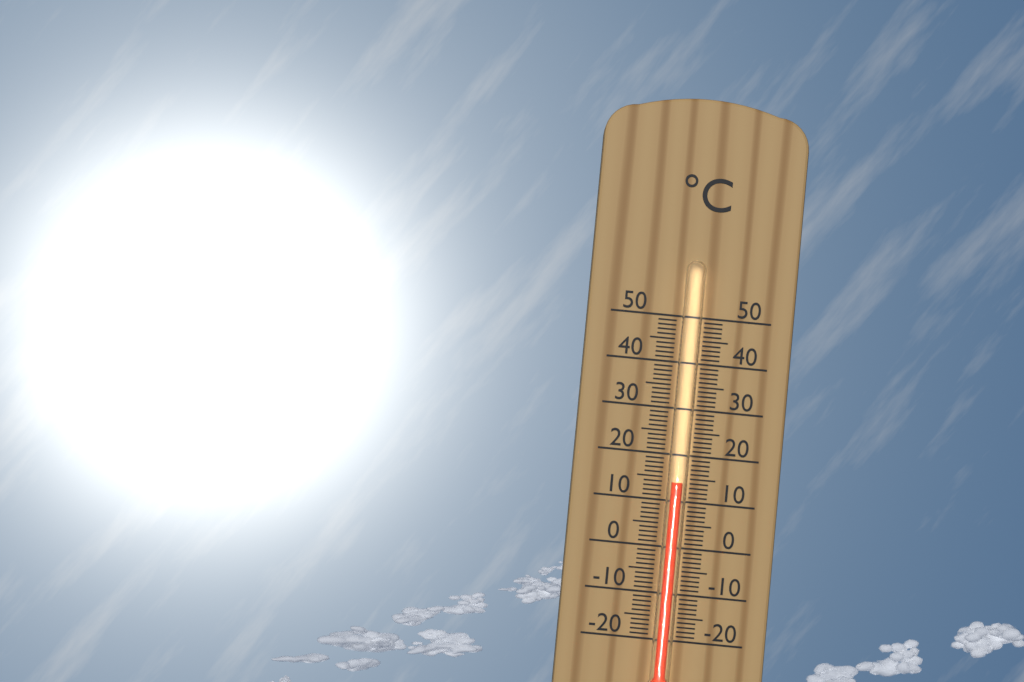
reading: 14 °C
